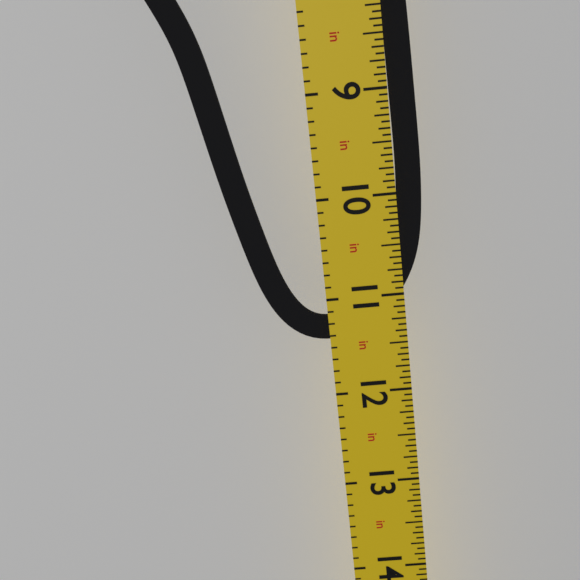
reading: 11.4375 in
